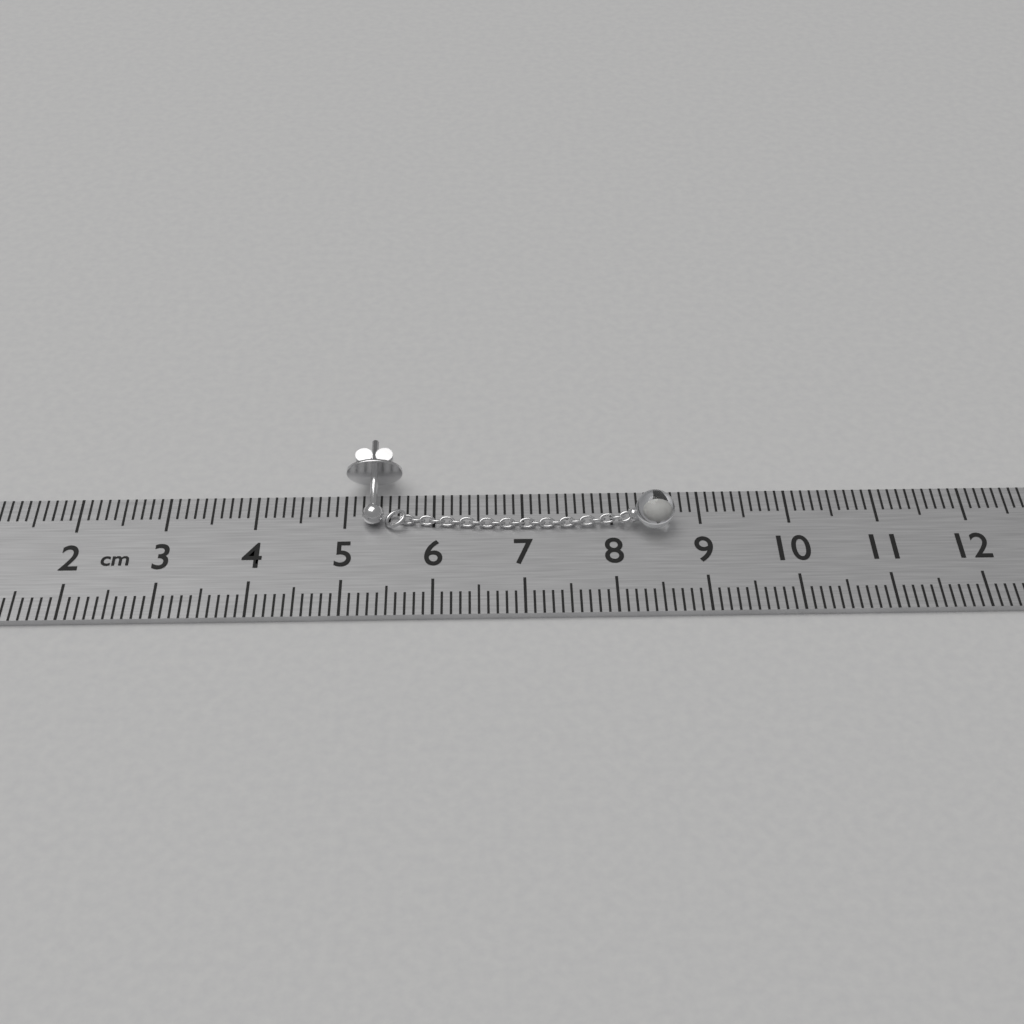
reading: 8.7 cm
